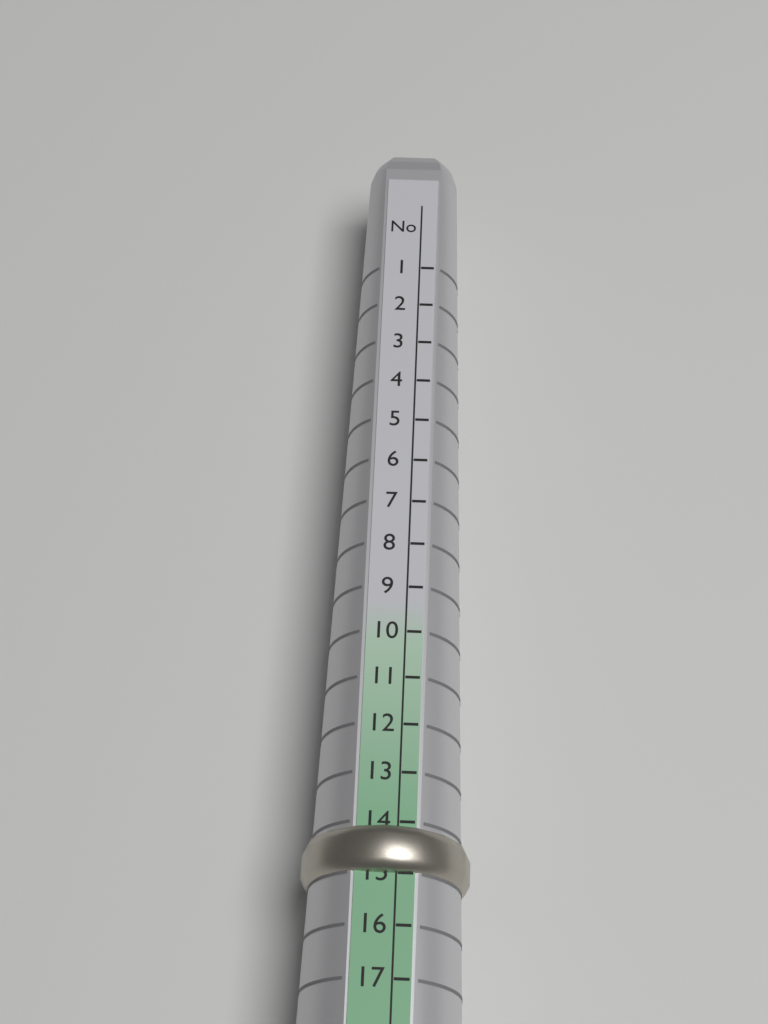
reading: 15 No
